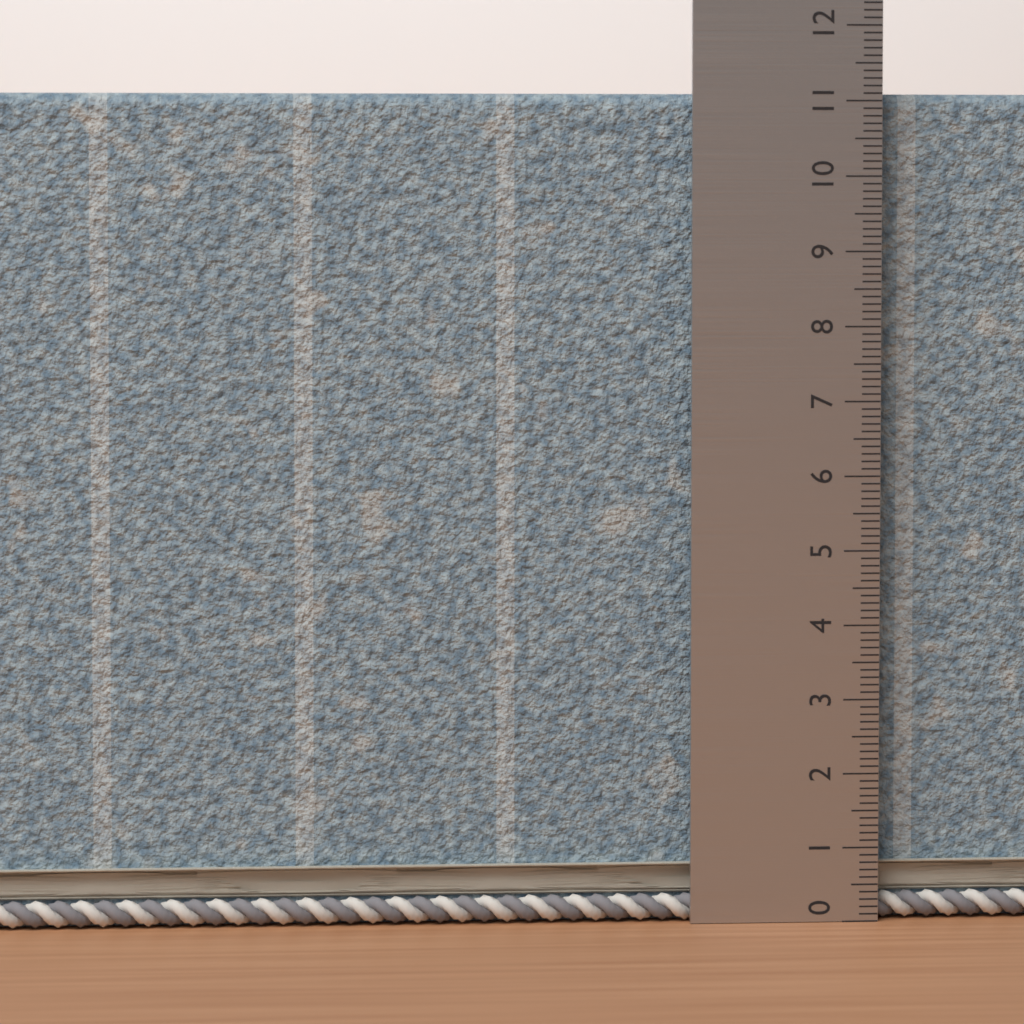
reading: 11.1 (no unit)
